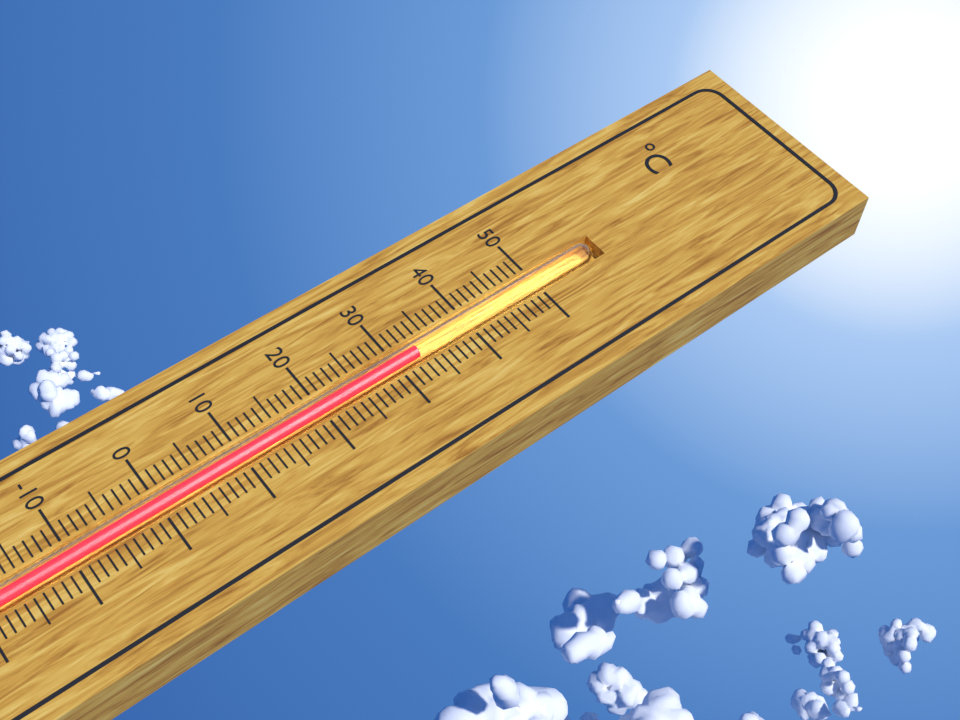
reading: 33 °C
